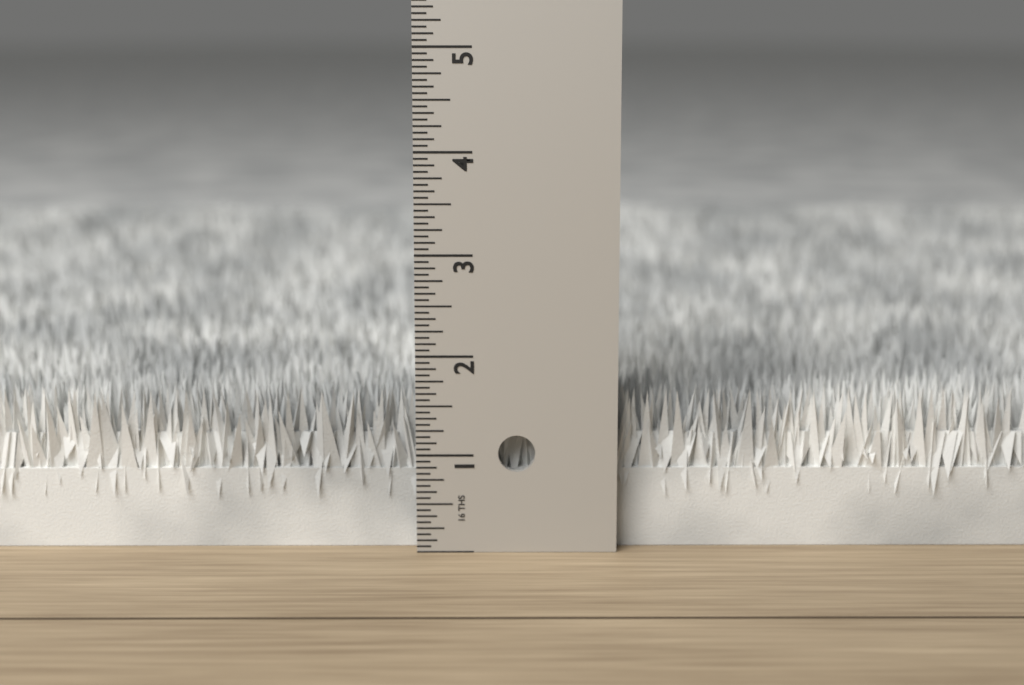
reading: 1.6250 in
